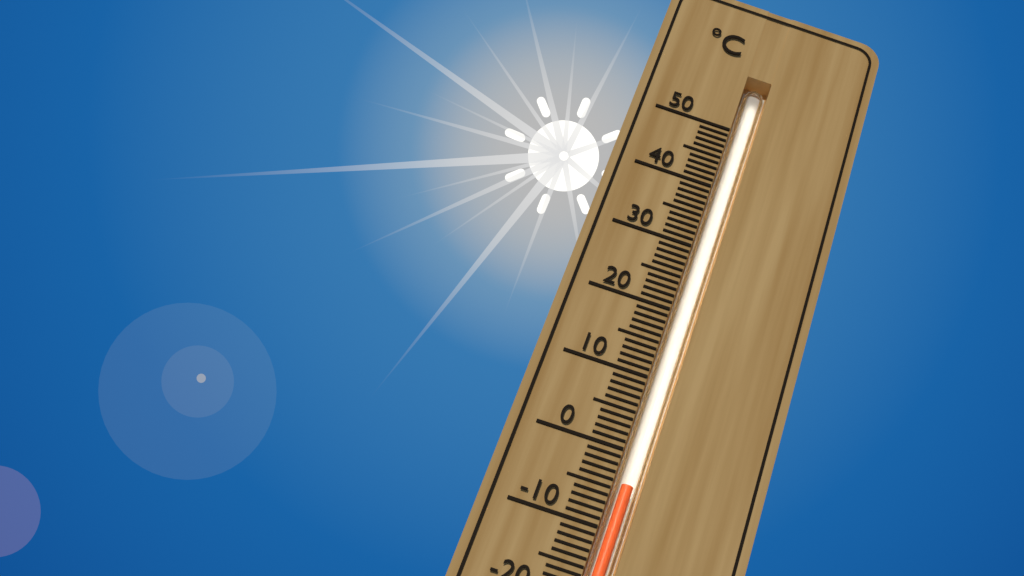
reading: -4 °C
